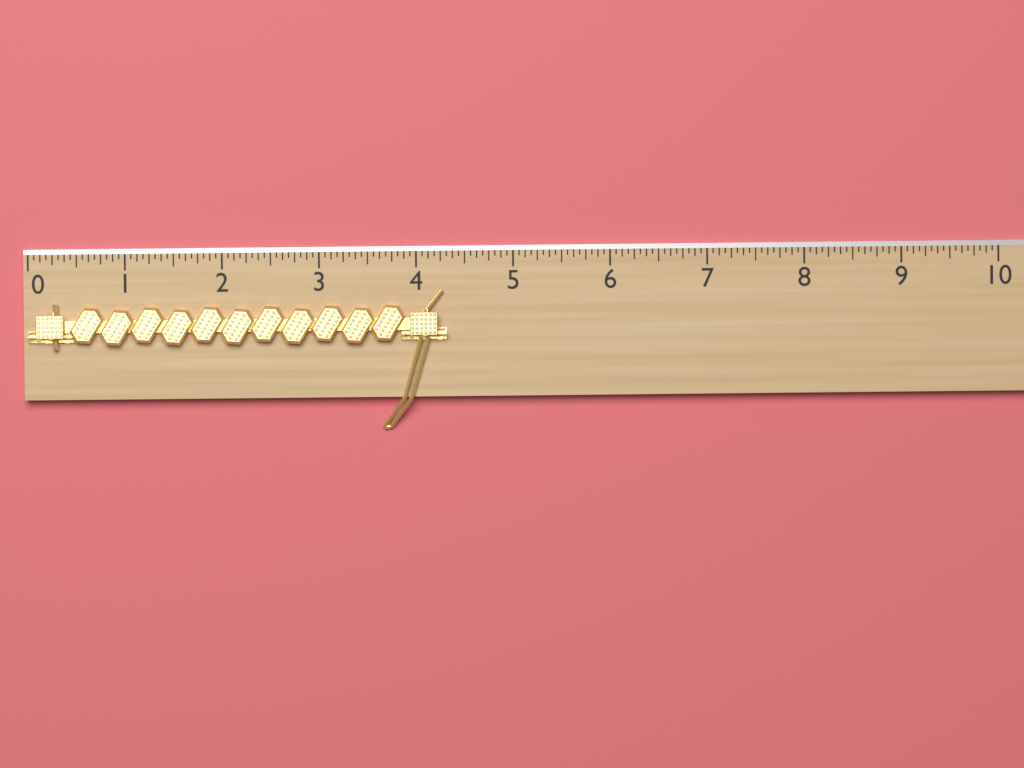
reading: 4.3125 (no unit)
